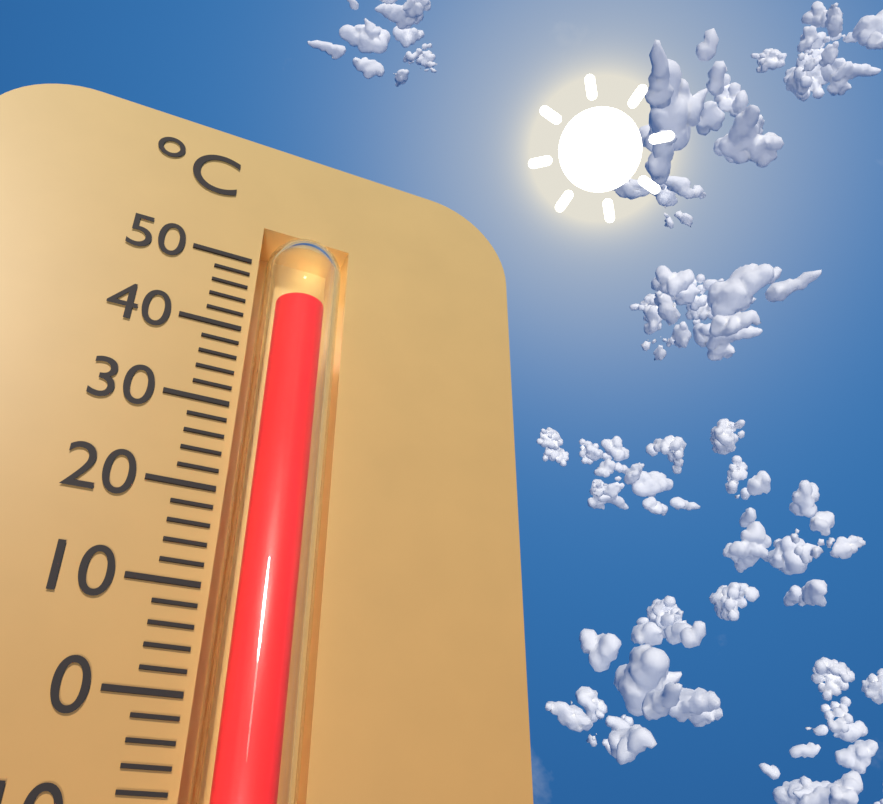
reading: 45 °C
